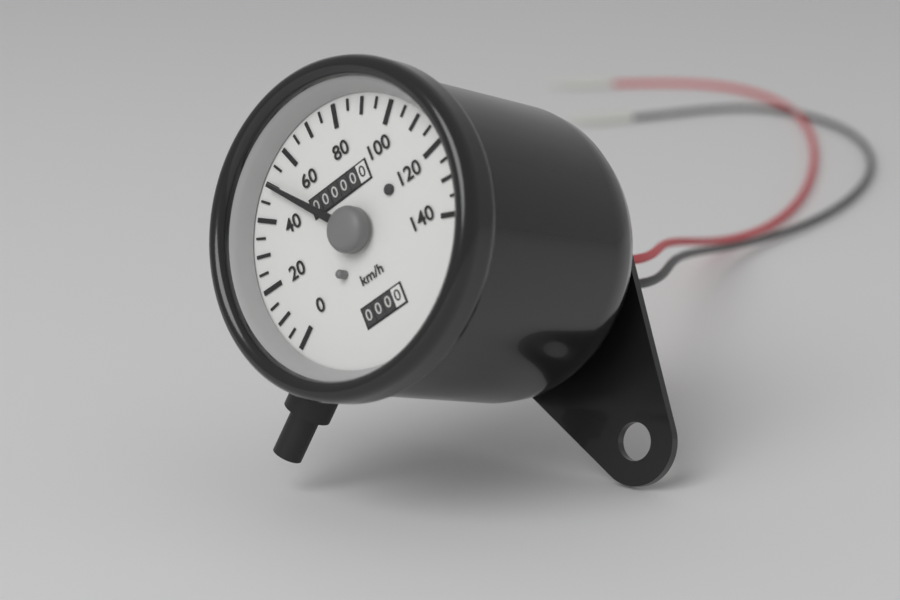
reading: 50 km/h
